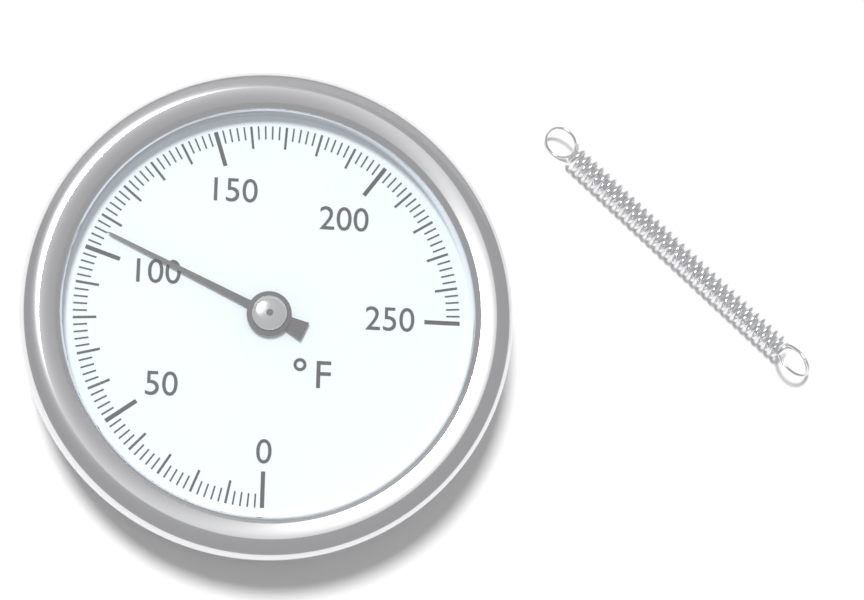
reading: 106 °F
